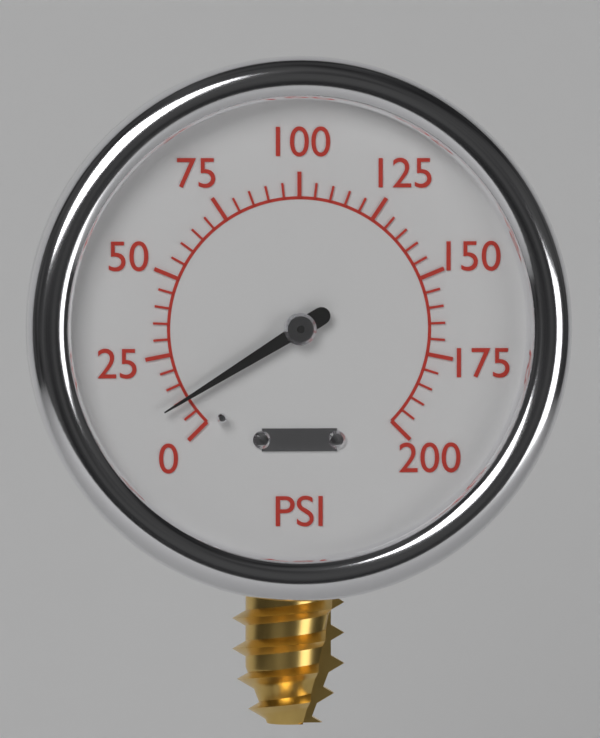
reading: 10 psi
